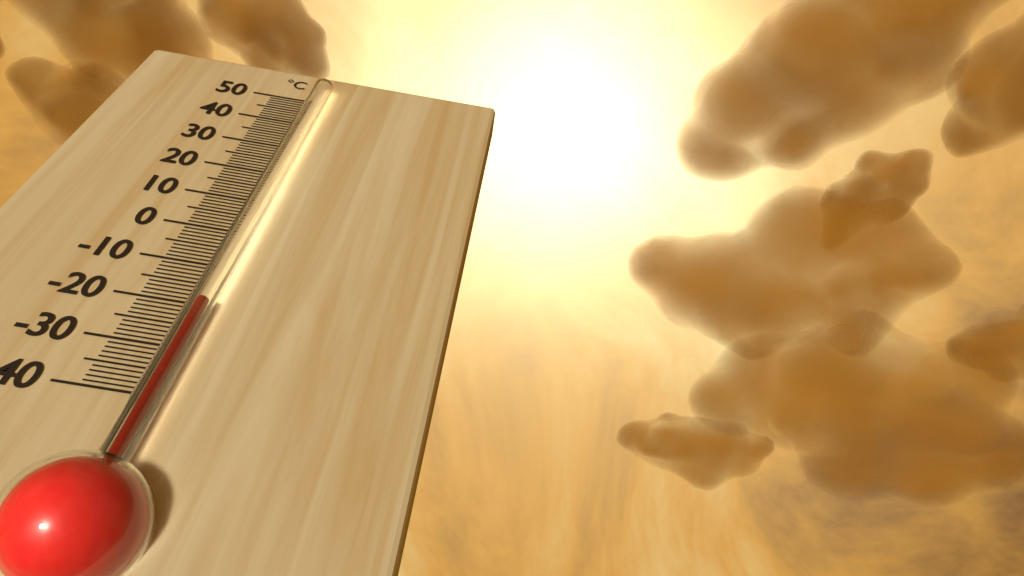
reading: -21 °C
